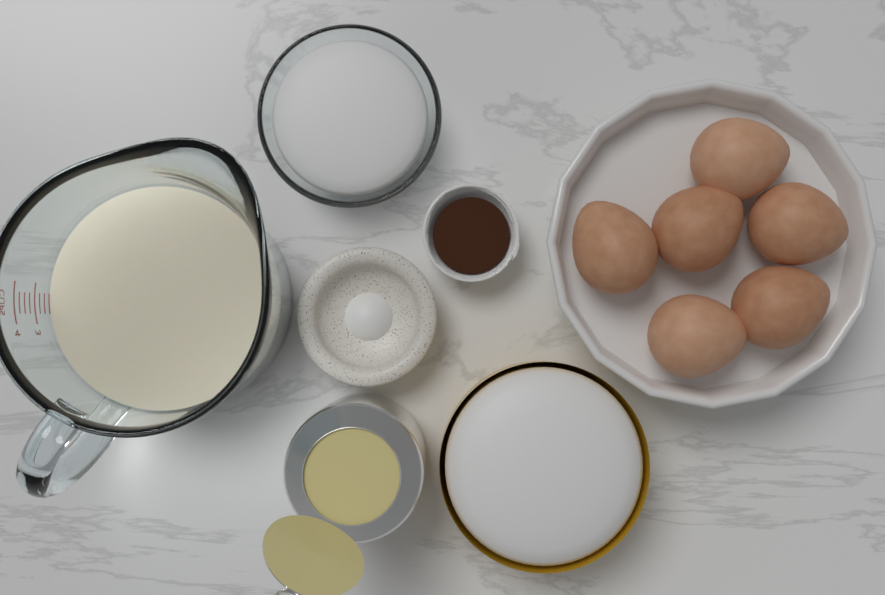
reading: 2.50 cups
